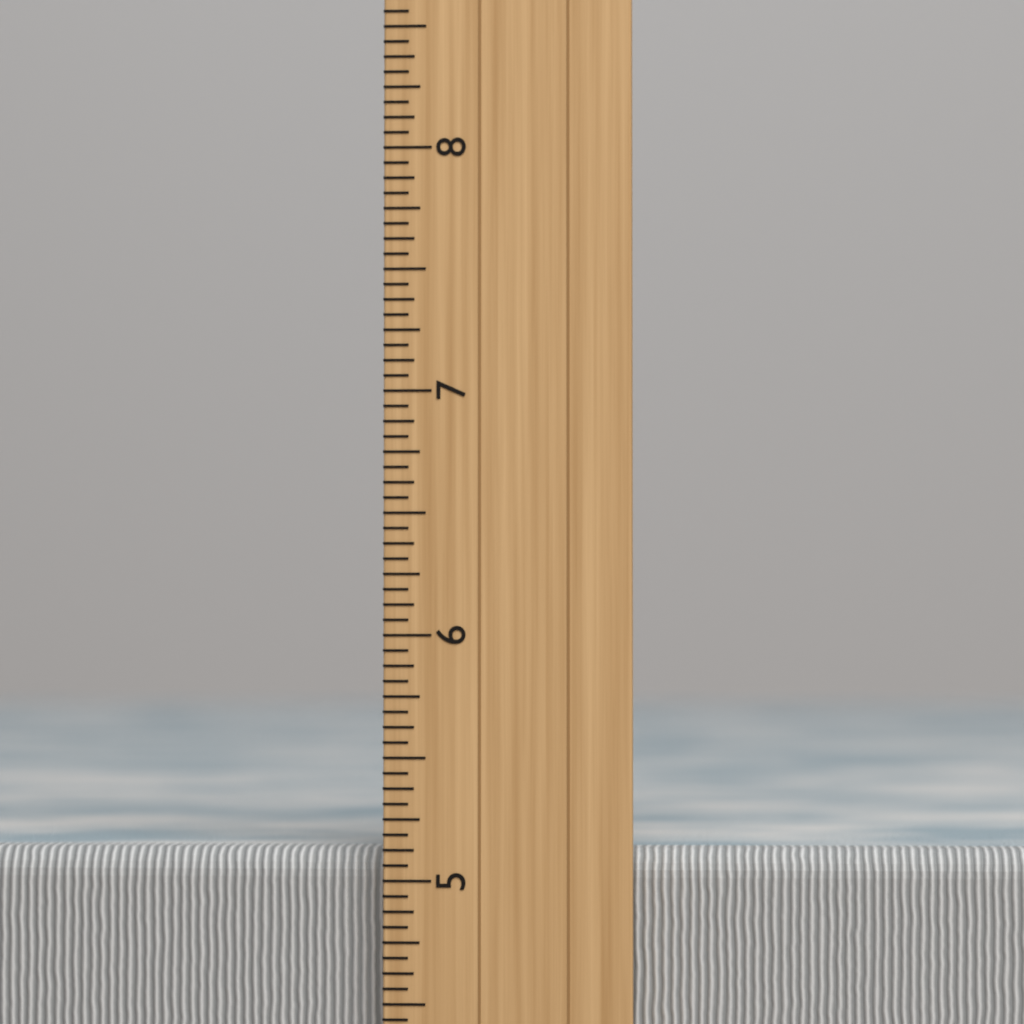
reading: 5.1250 inch
